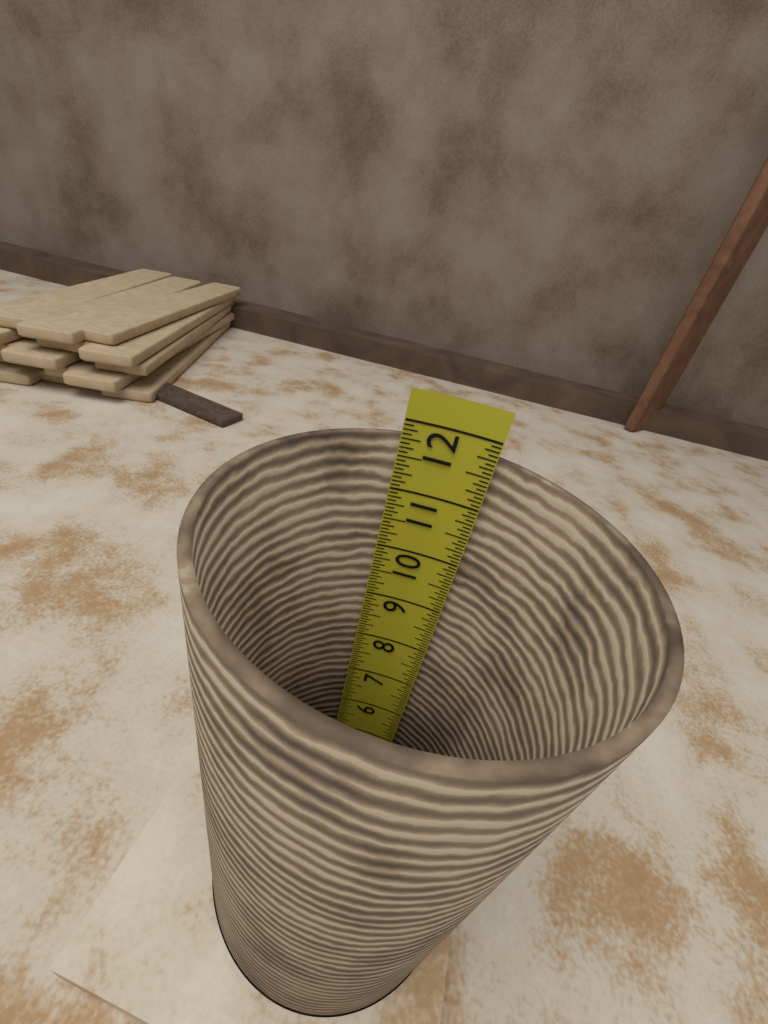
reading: 11.7500 in
